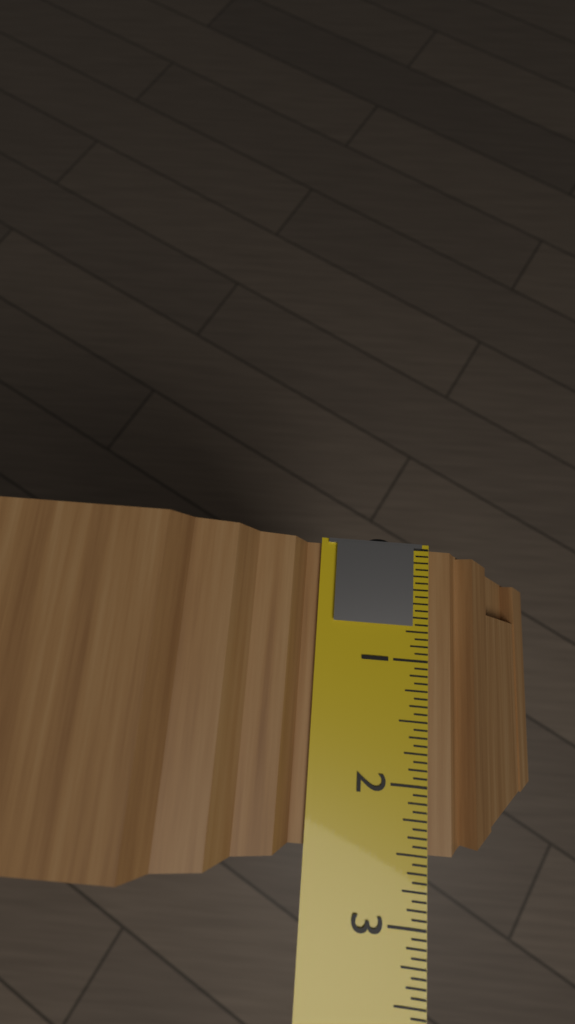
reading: 2.5000 in
